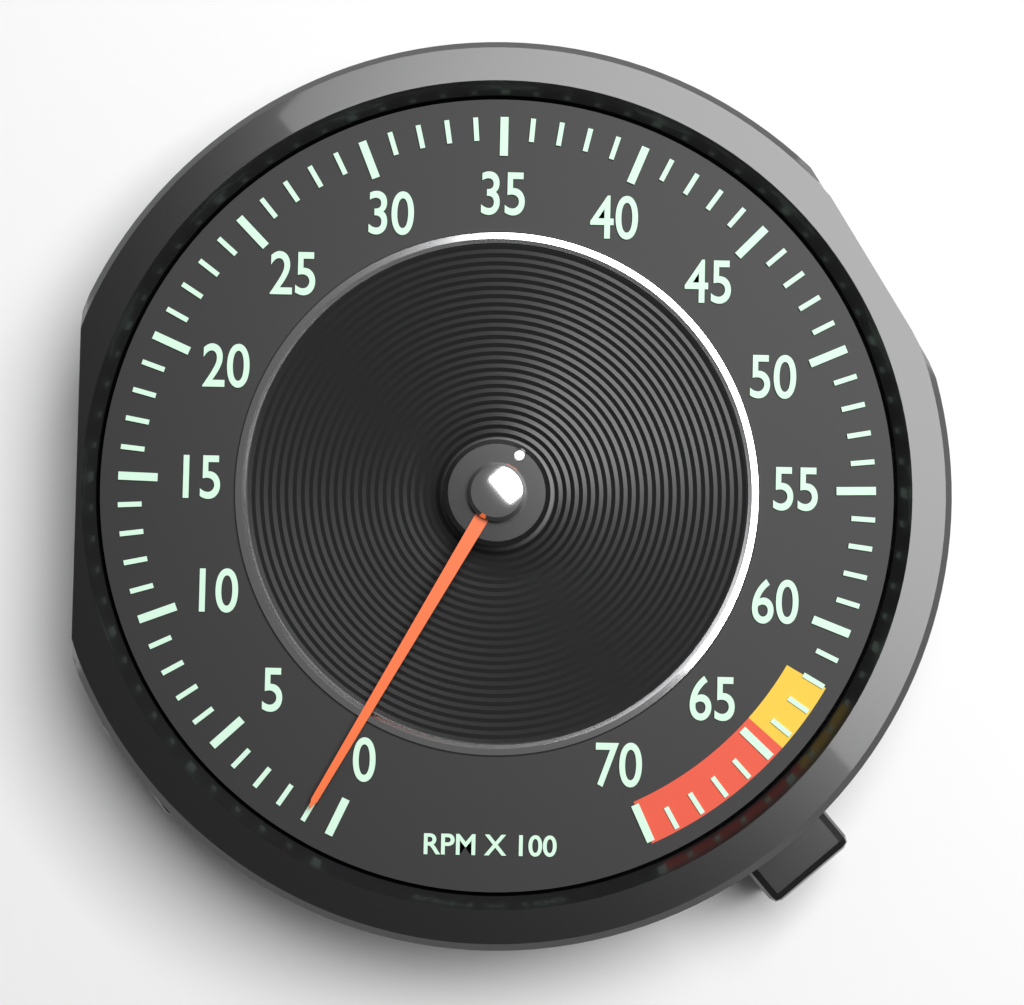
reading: 1 RPM x 100
